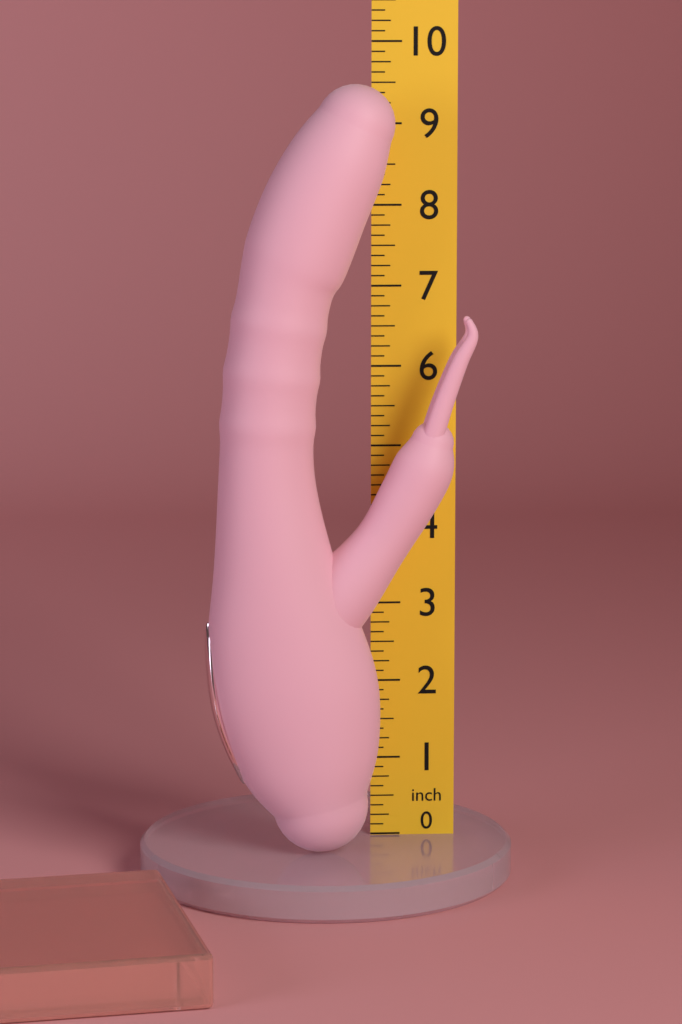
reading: 9.500 inch
